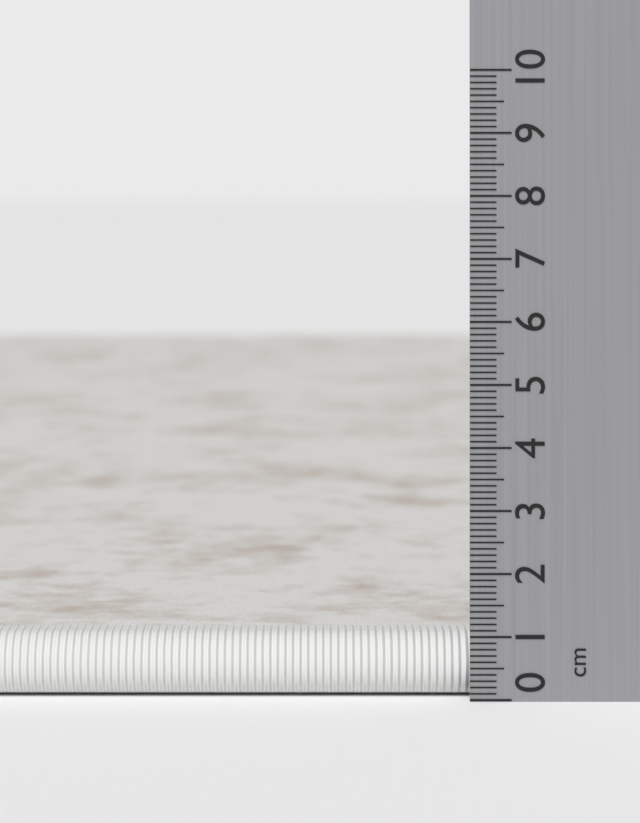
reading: 1.0 cm
